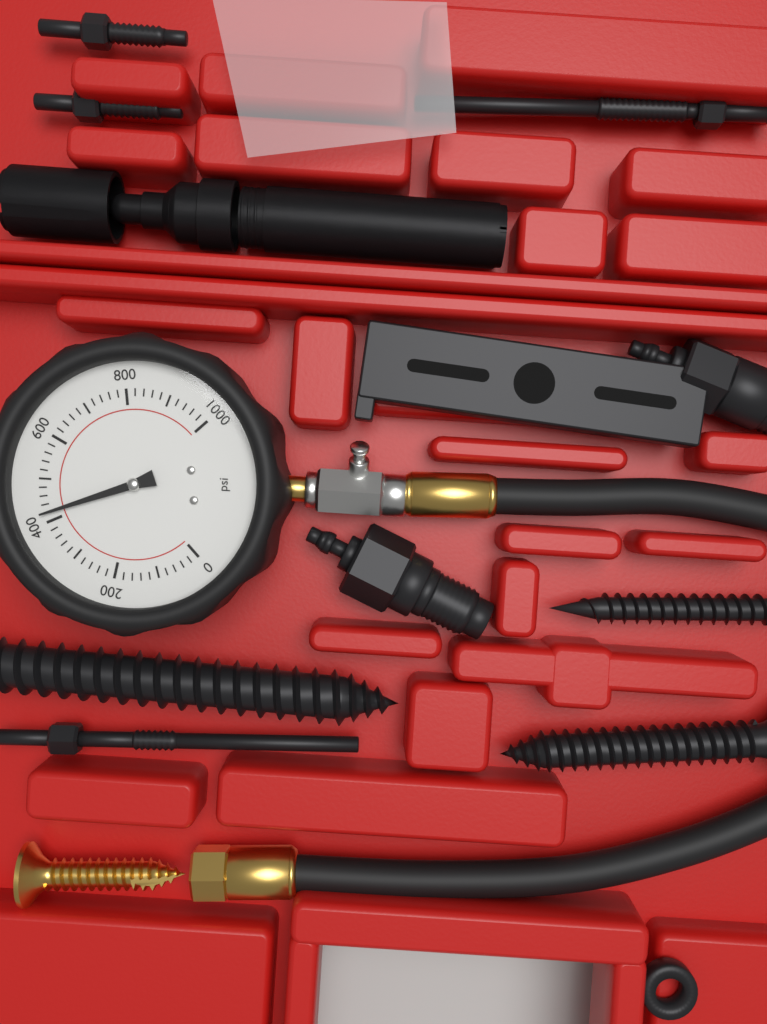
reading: 420 psi
